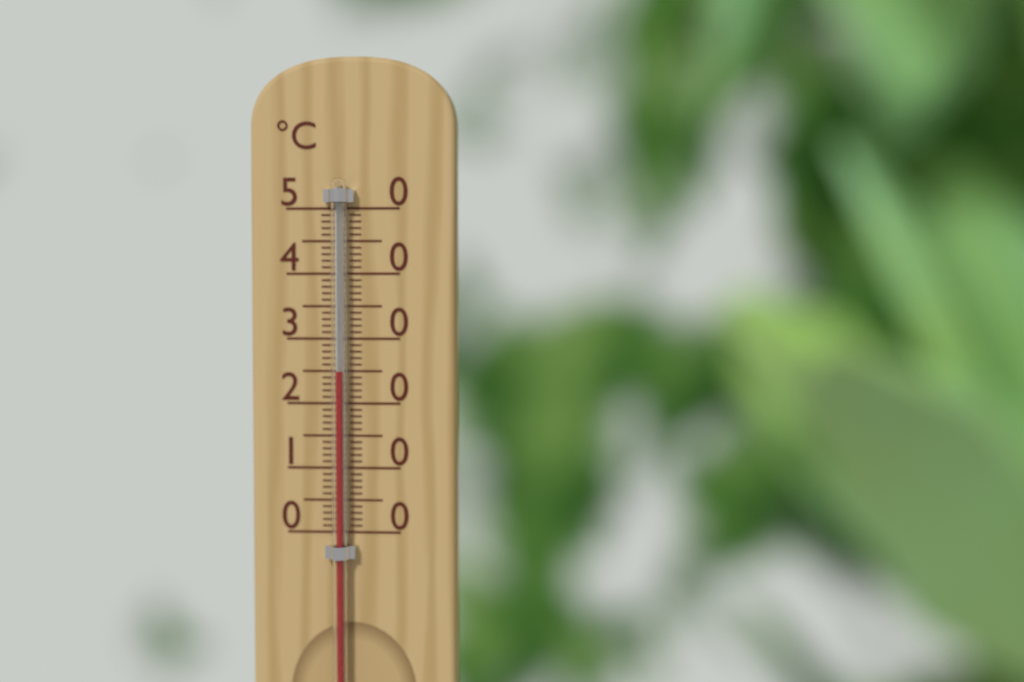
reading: 25 °C
